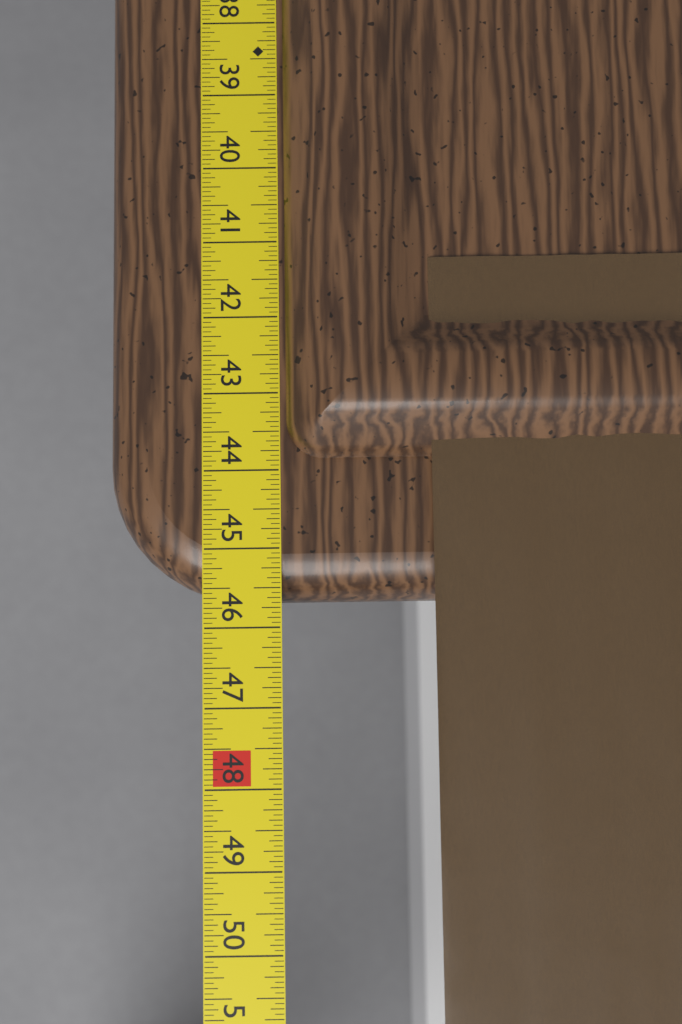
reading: 45.6250 in
